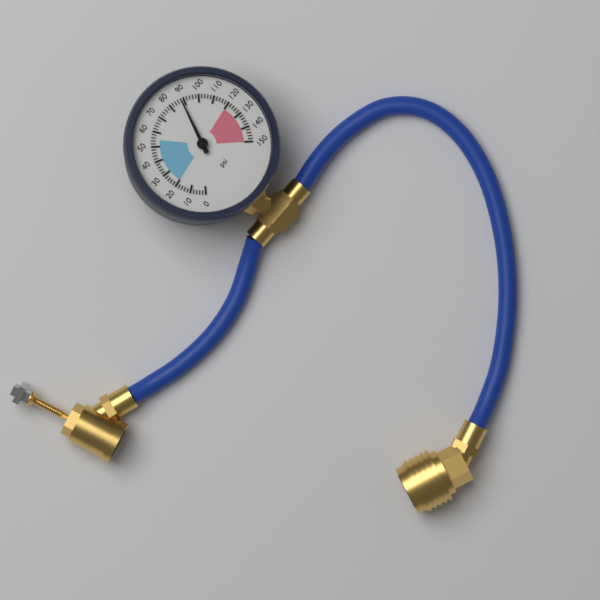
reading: 88 psi
